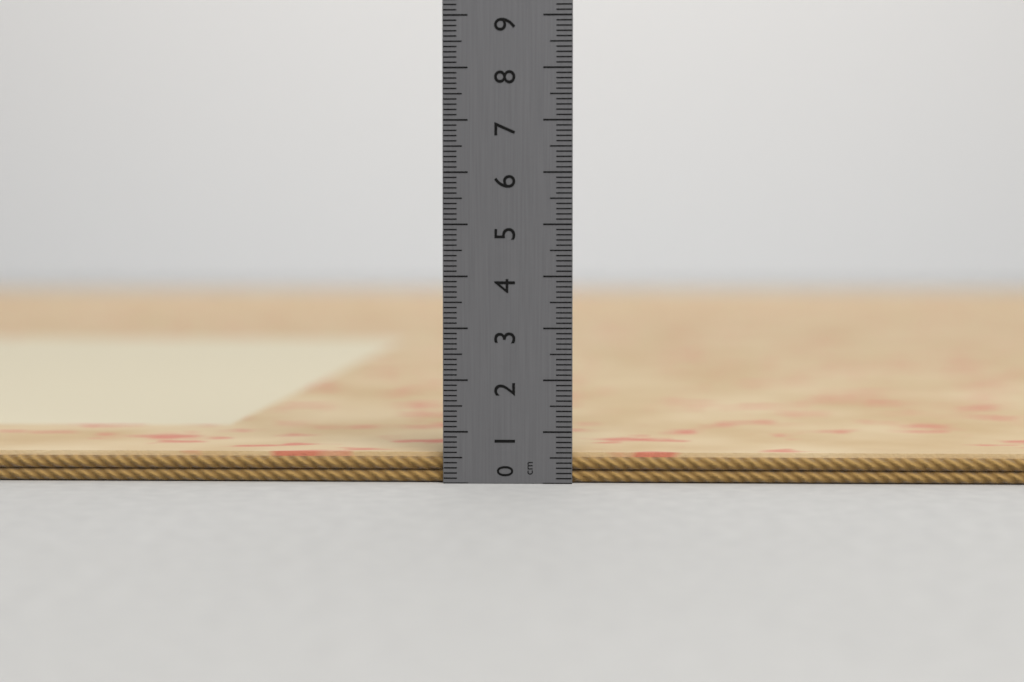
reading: 0.6 cm
